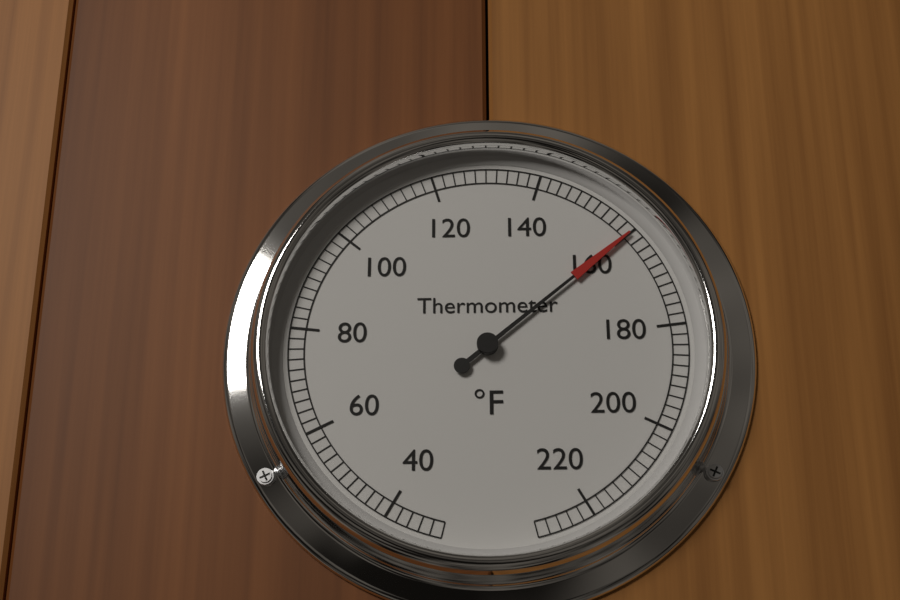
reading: 160 °F
